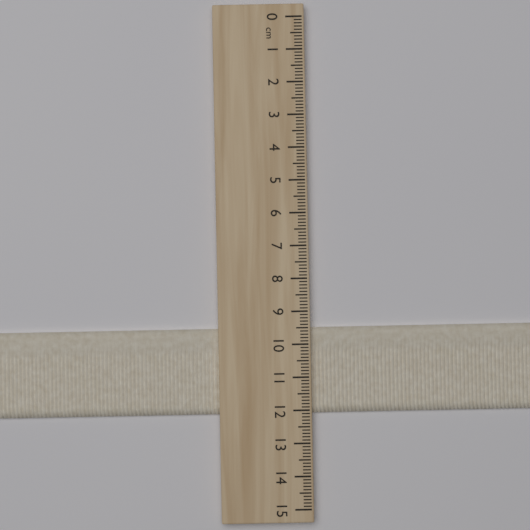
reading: 12.1 cm
